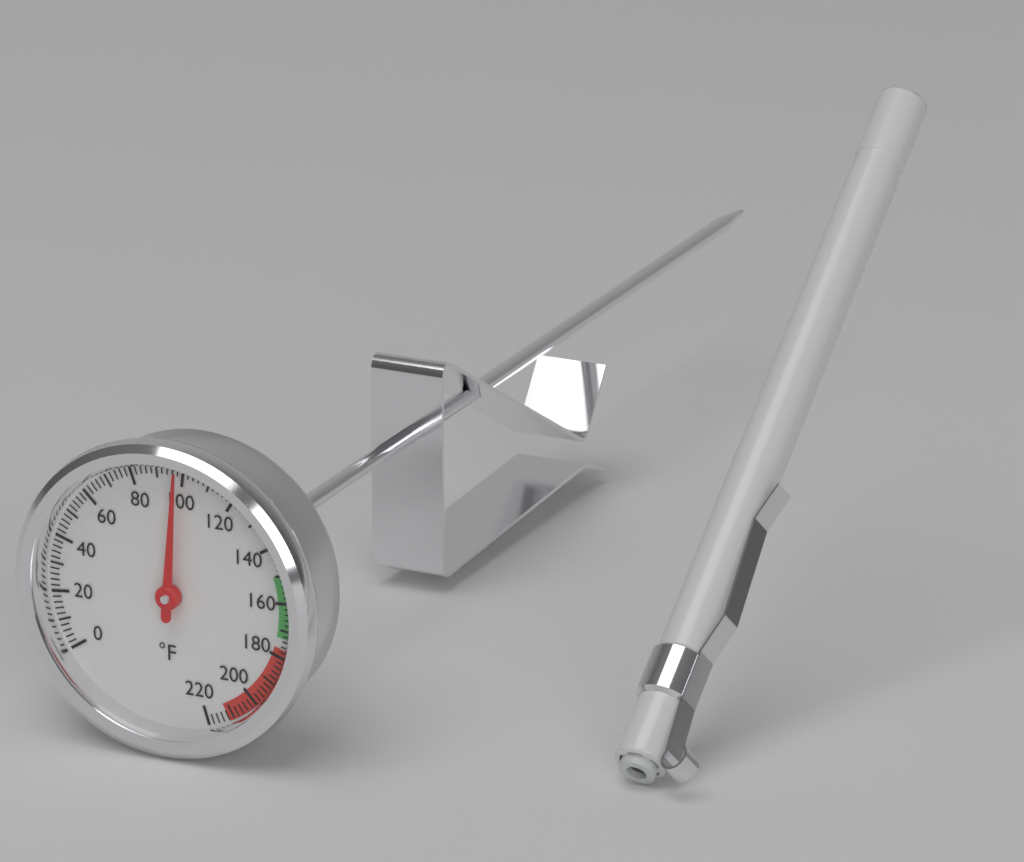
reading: 98 °F
